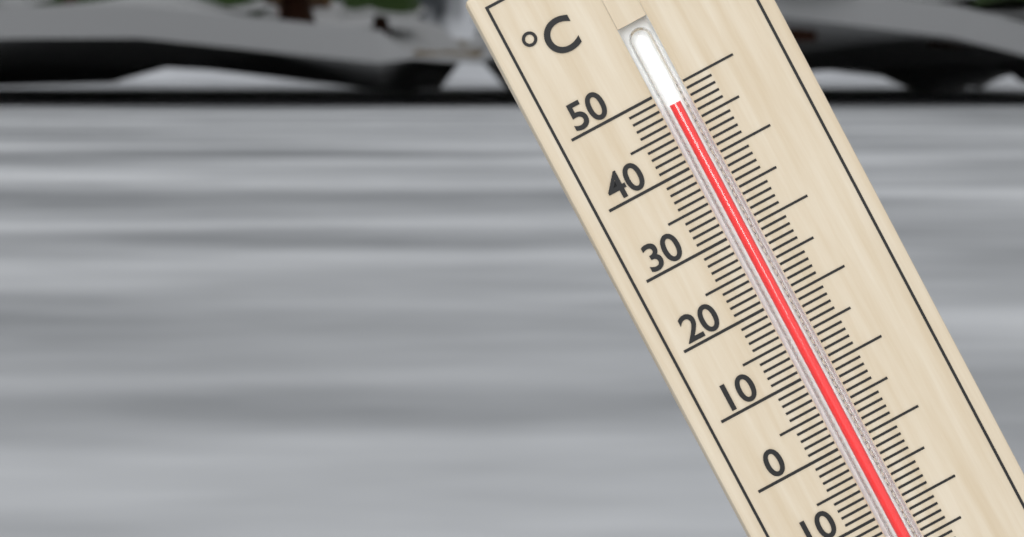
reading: 48 °C
